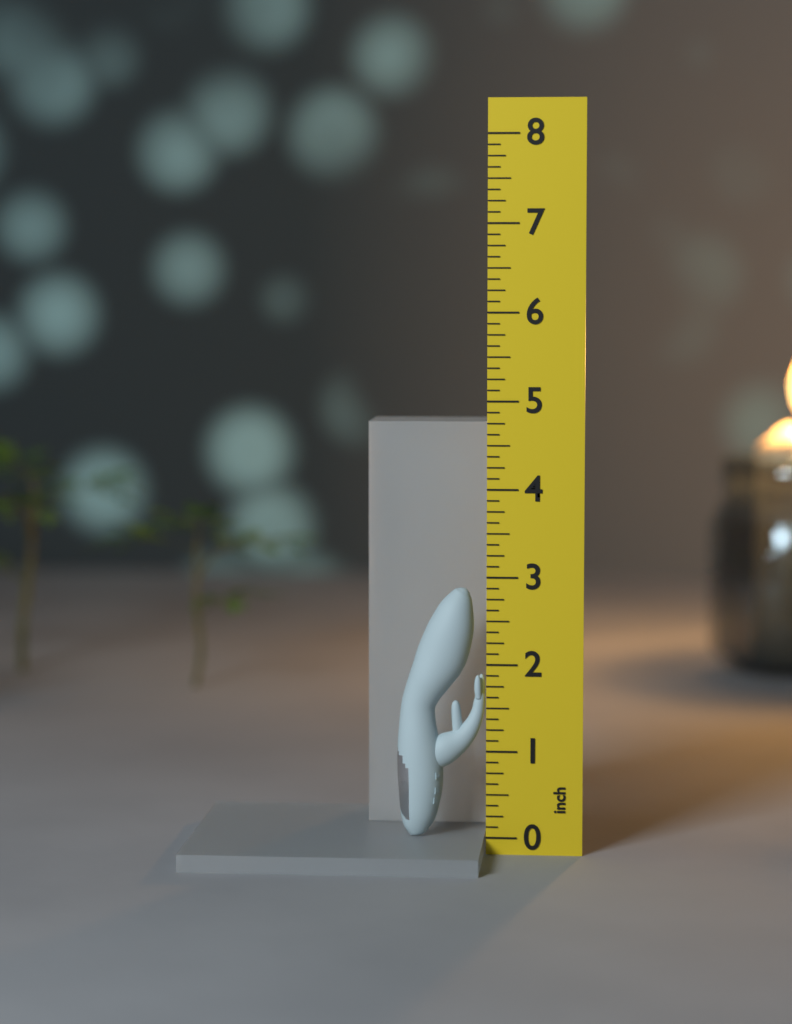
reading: 2.875 inch
